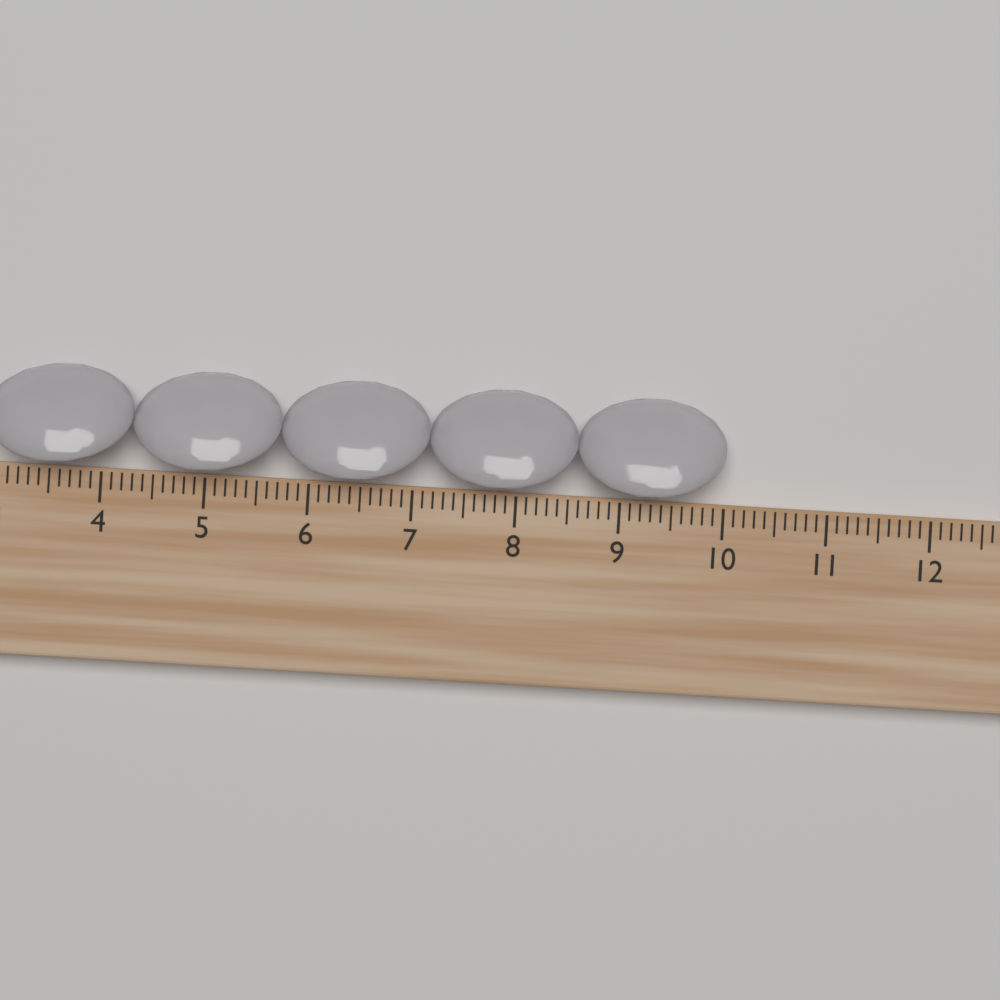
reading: 10.0 cm
